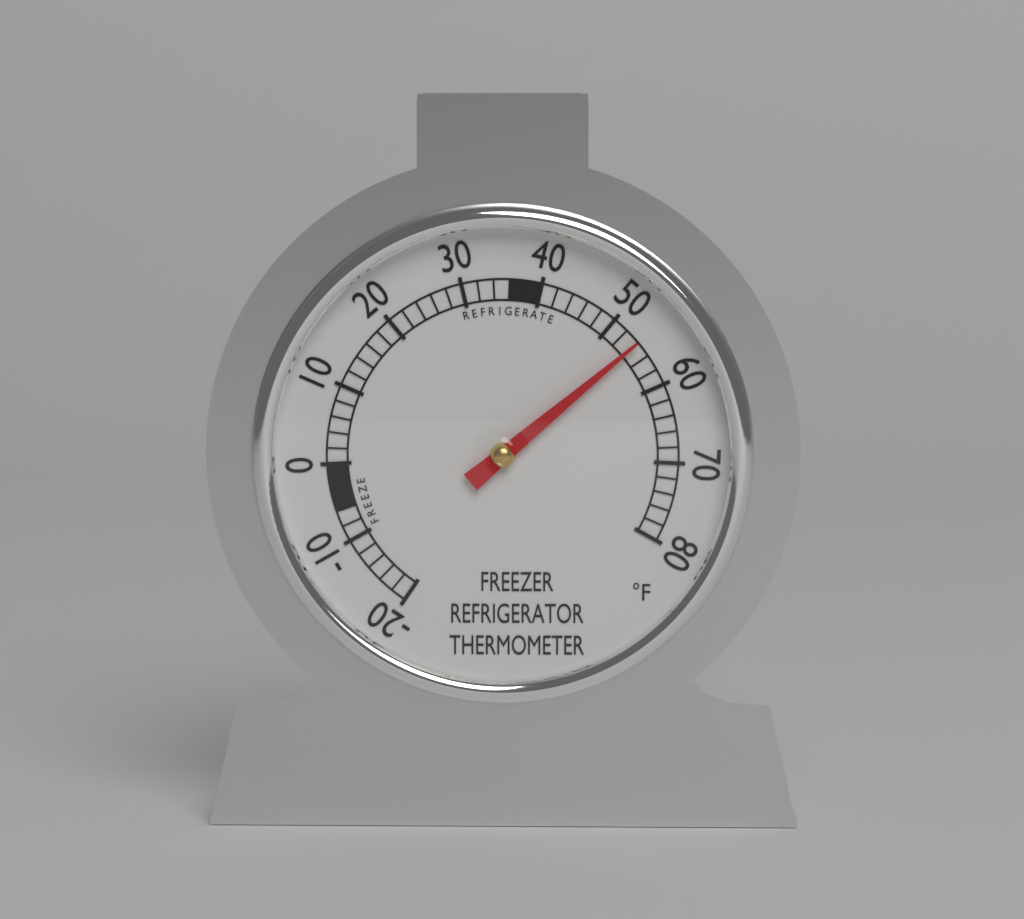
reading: 54 °F
